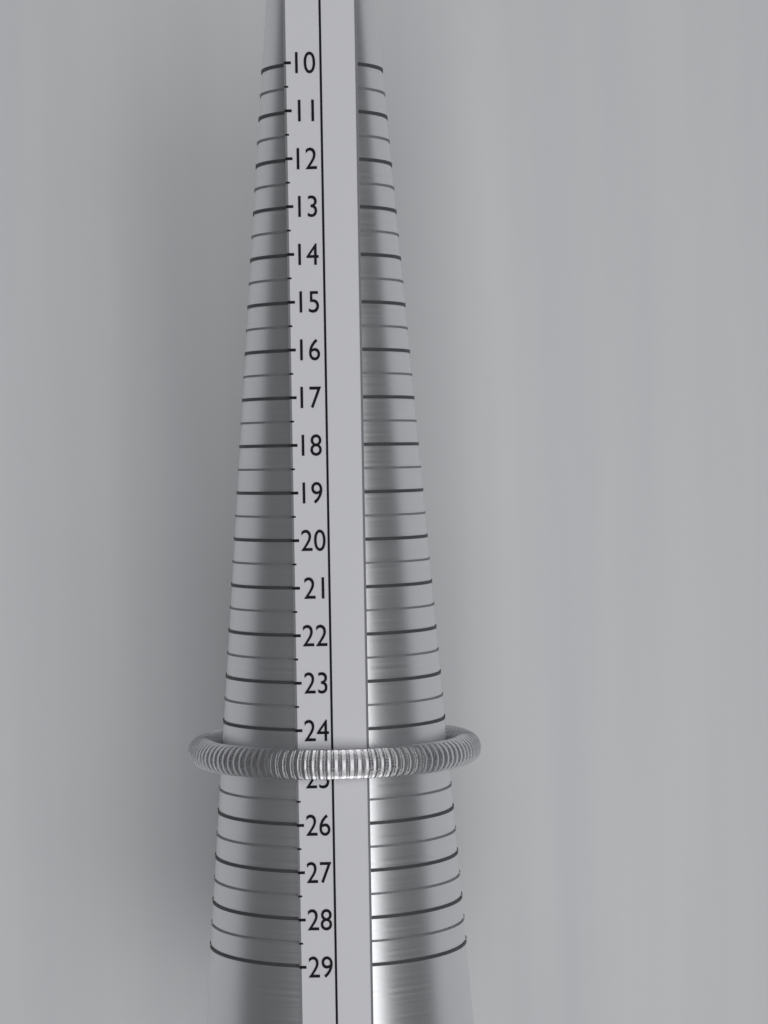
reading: 25.0 (no unit)
